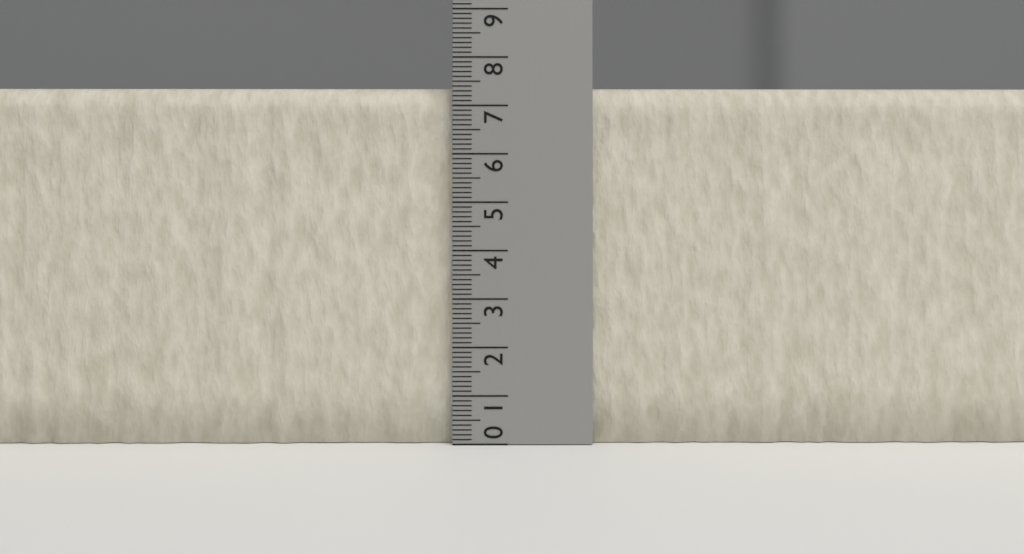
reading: 7.4 (no unit)
